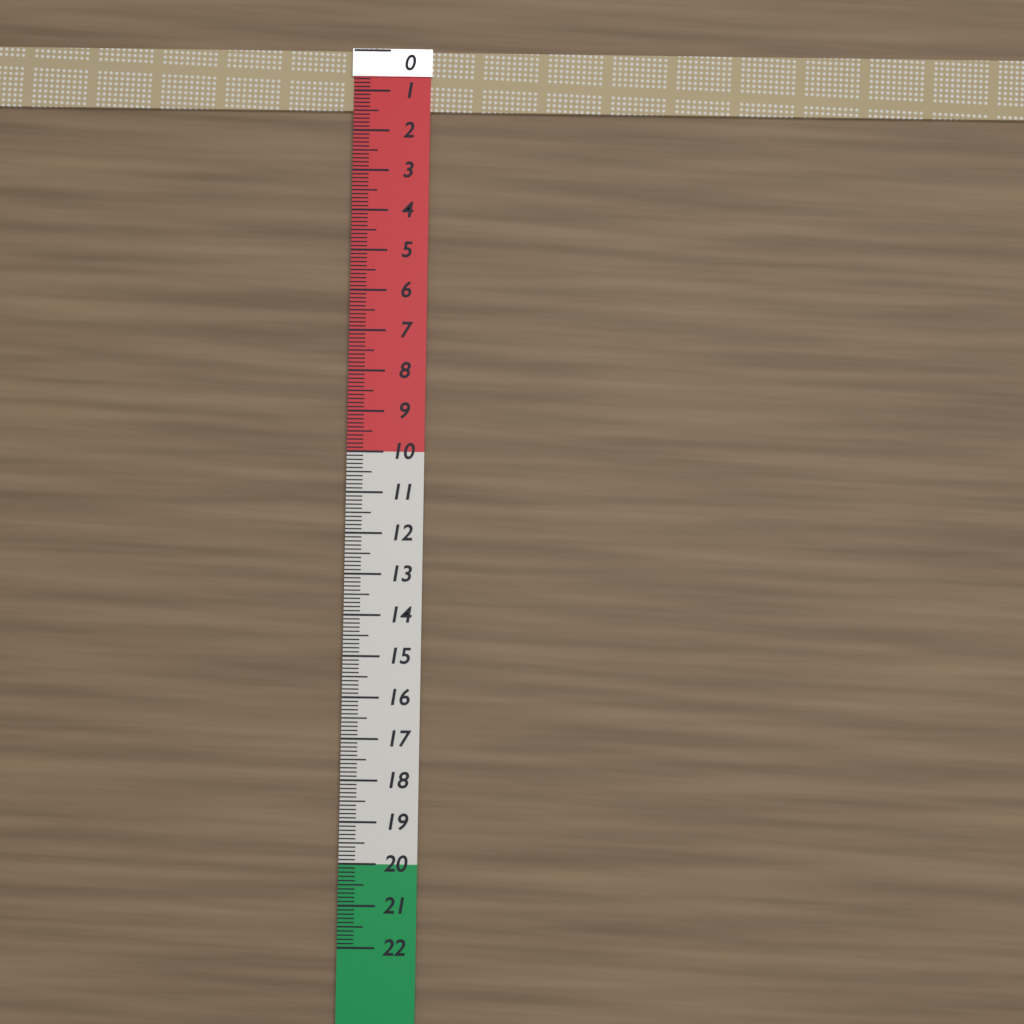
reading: 1.5 (no unit)
